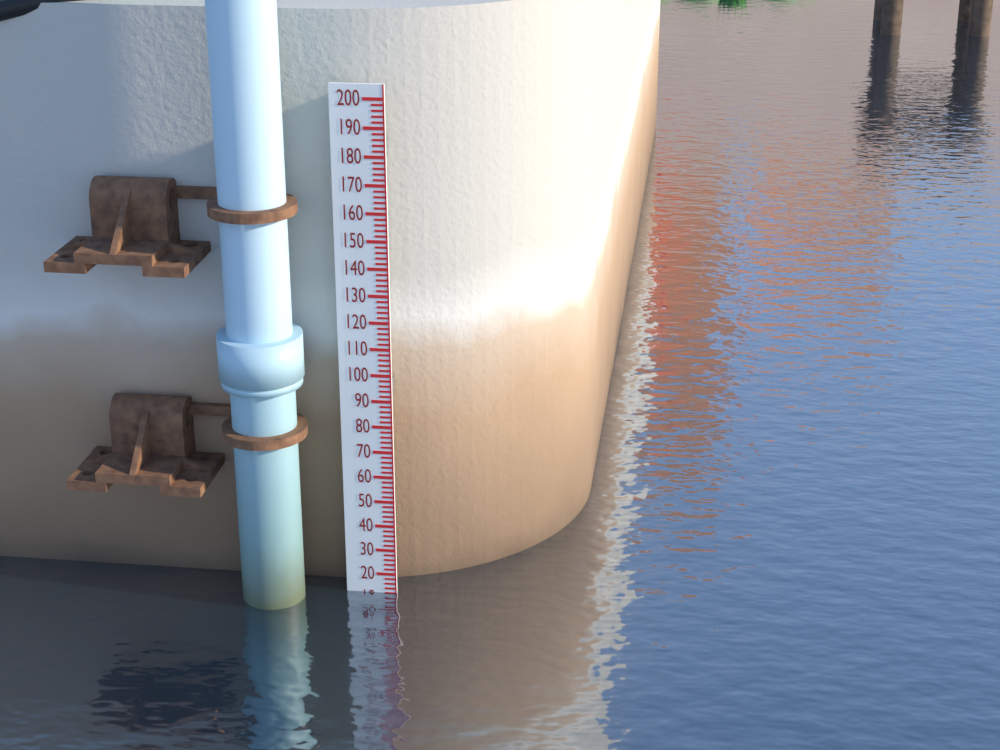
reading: 12 (no unit)
